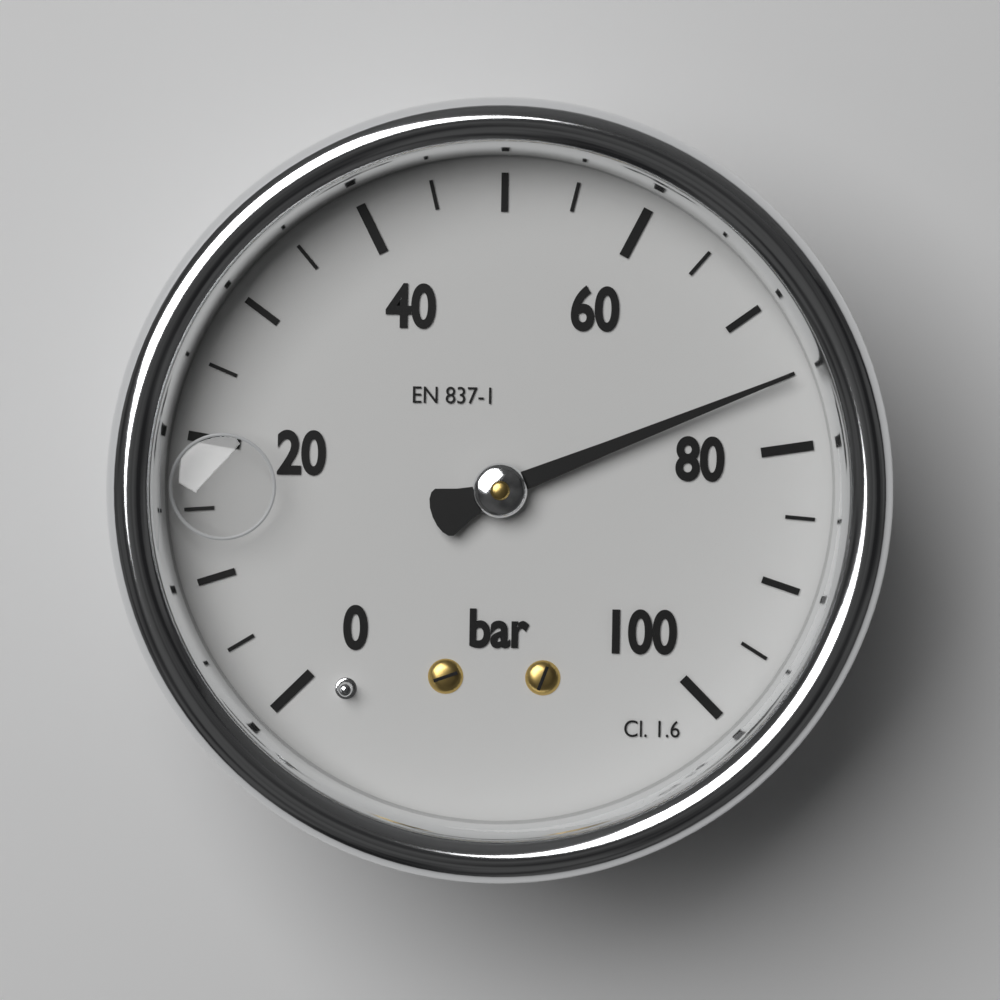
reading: 75 bar
